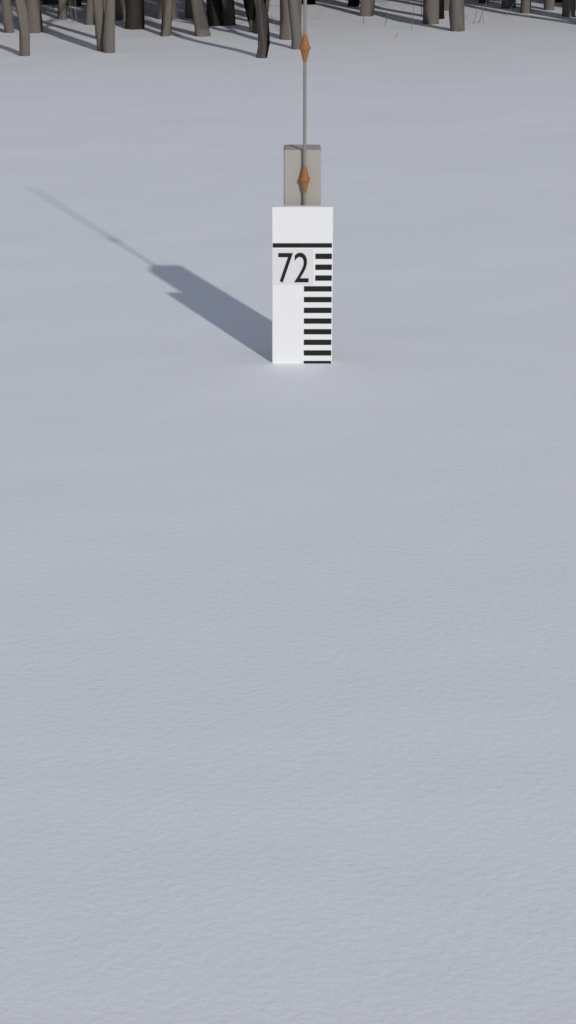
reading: 61 (no unit)
